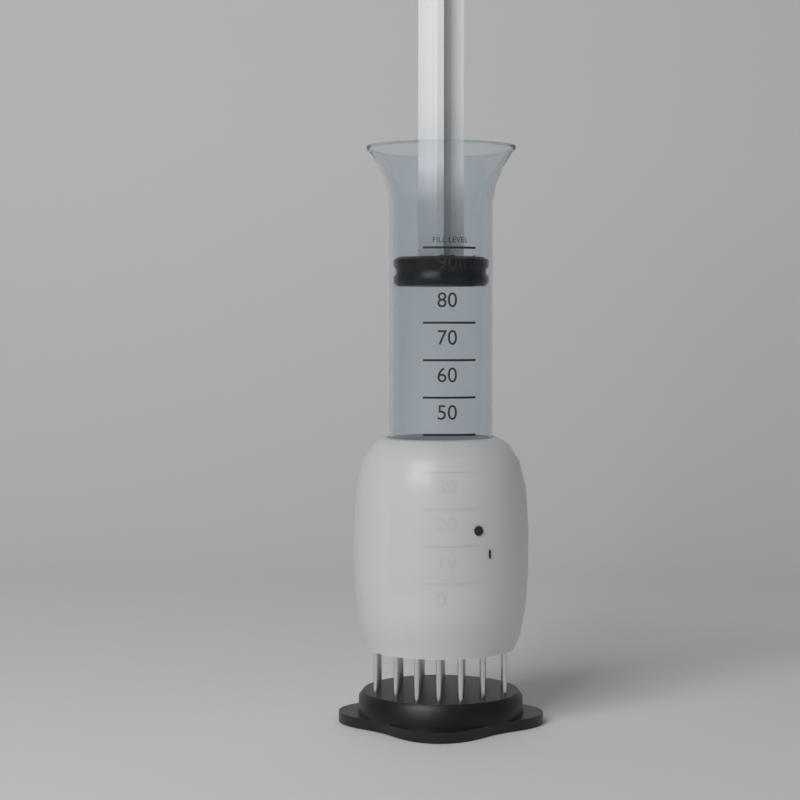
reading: 80 ml
